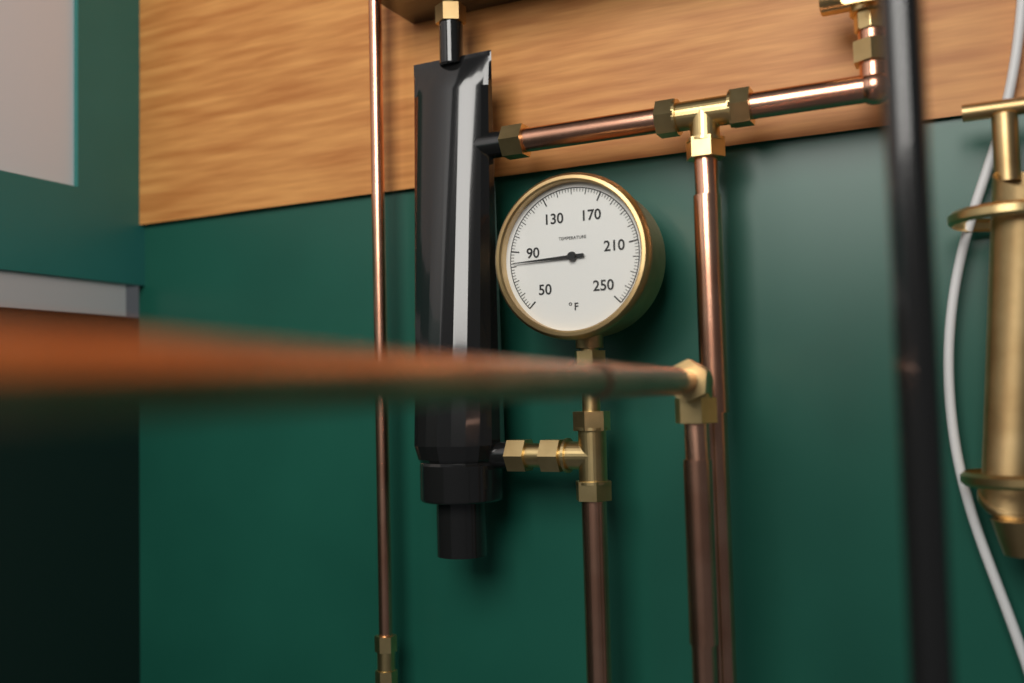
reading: 82 °F
